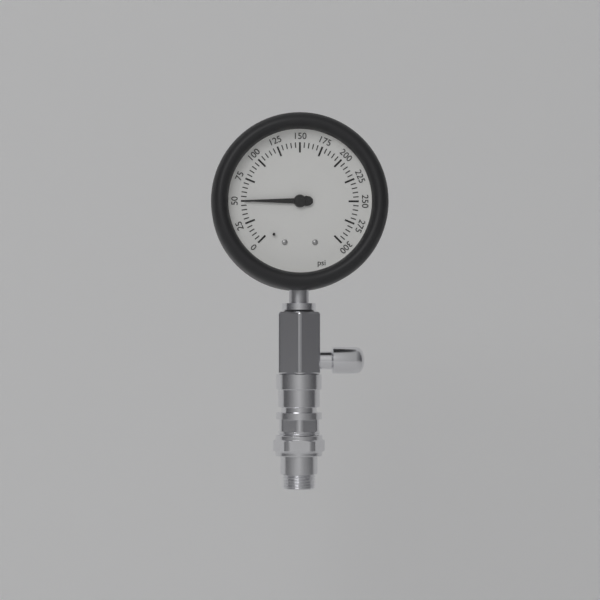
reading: 50 psi
